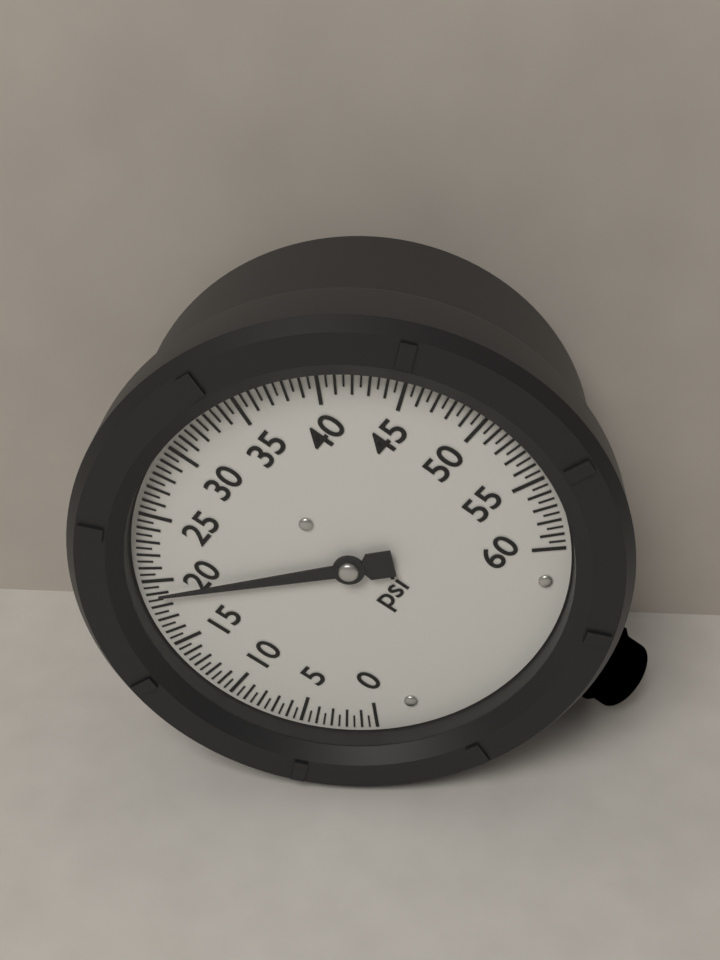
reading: 19.0 psi
